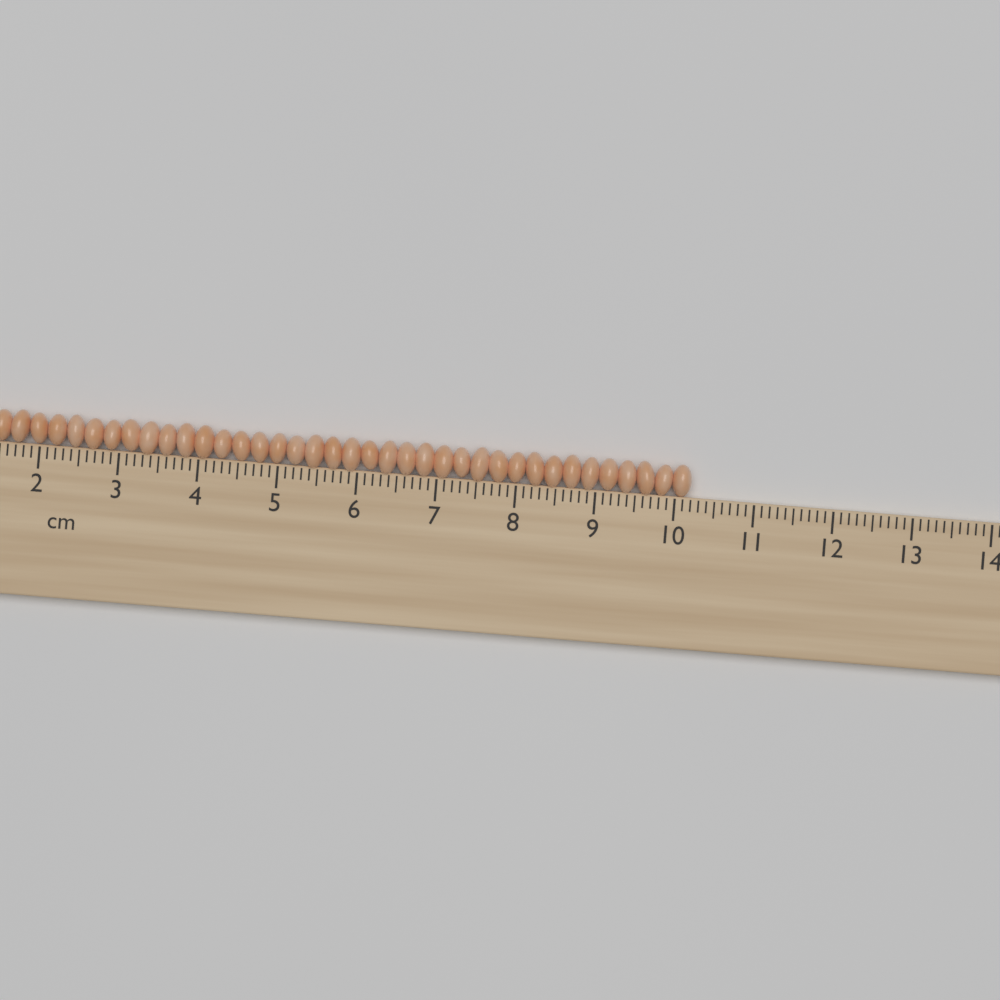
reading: 10.2 cm
